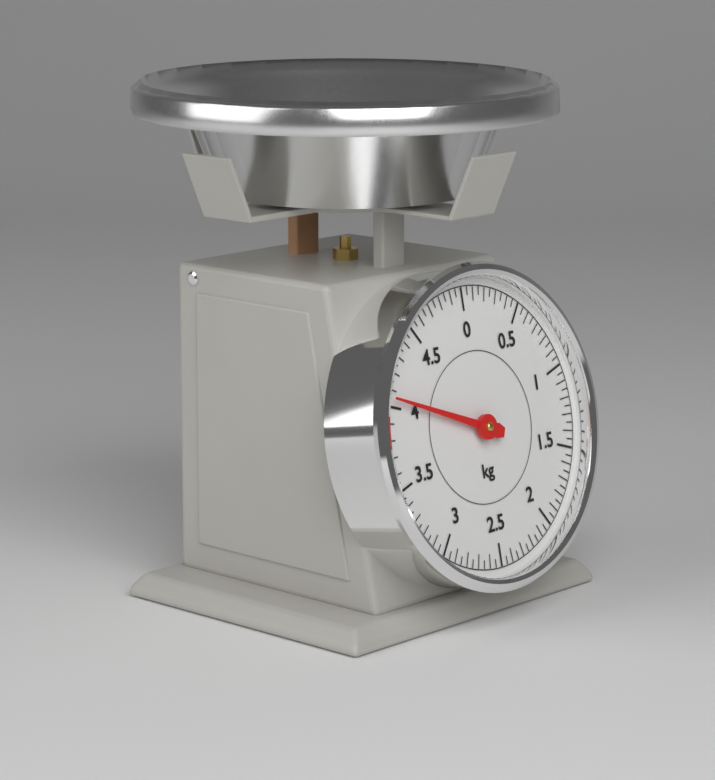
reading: 4.05 kg
